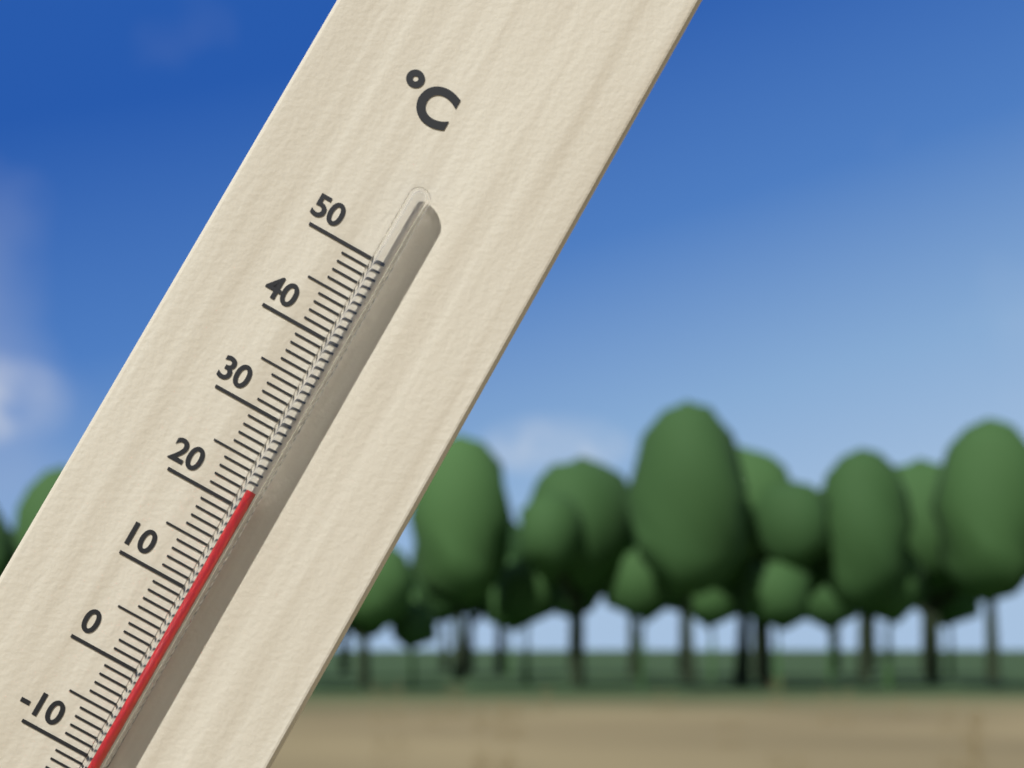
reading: 22 °C
